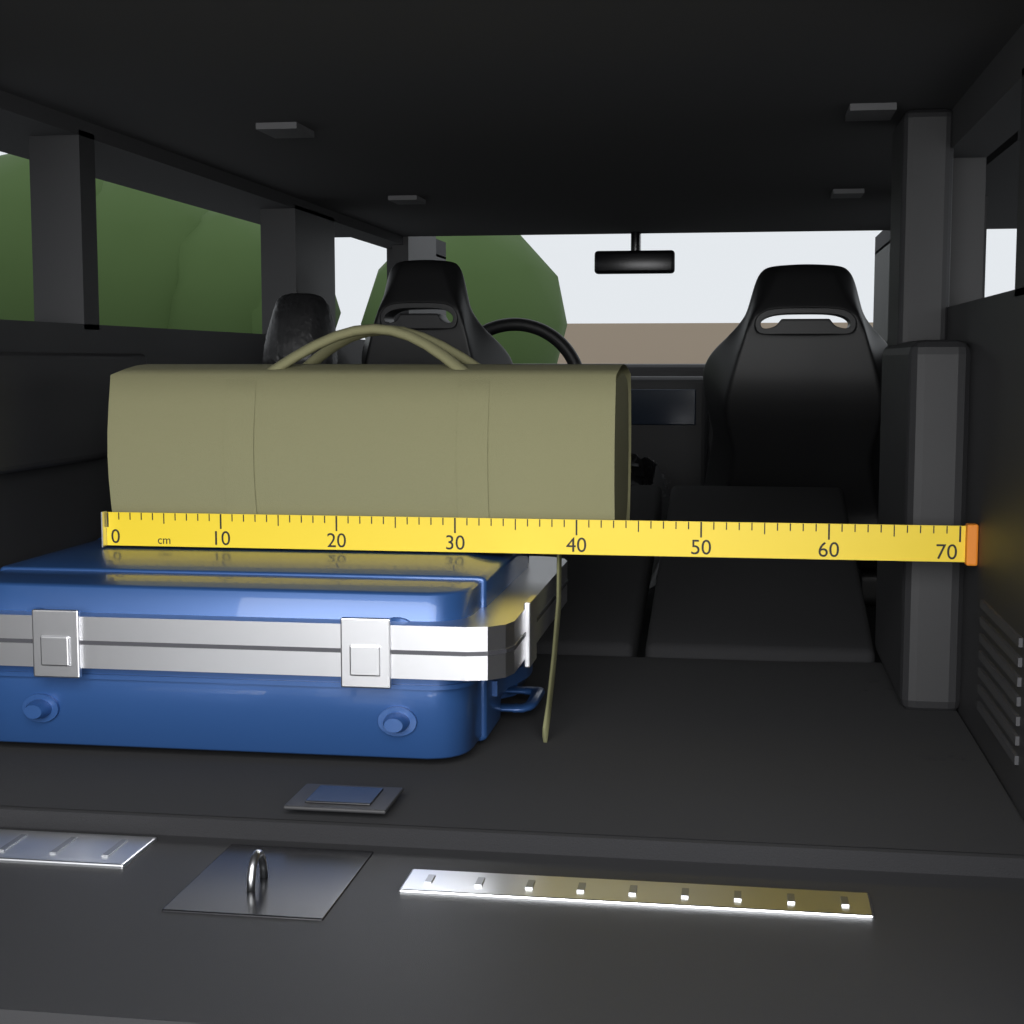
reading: 43 cm
